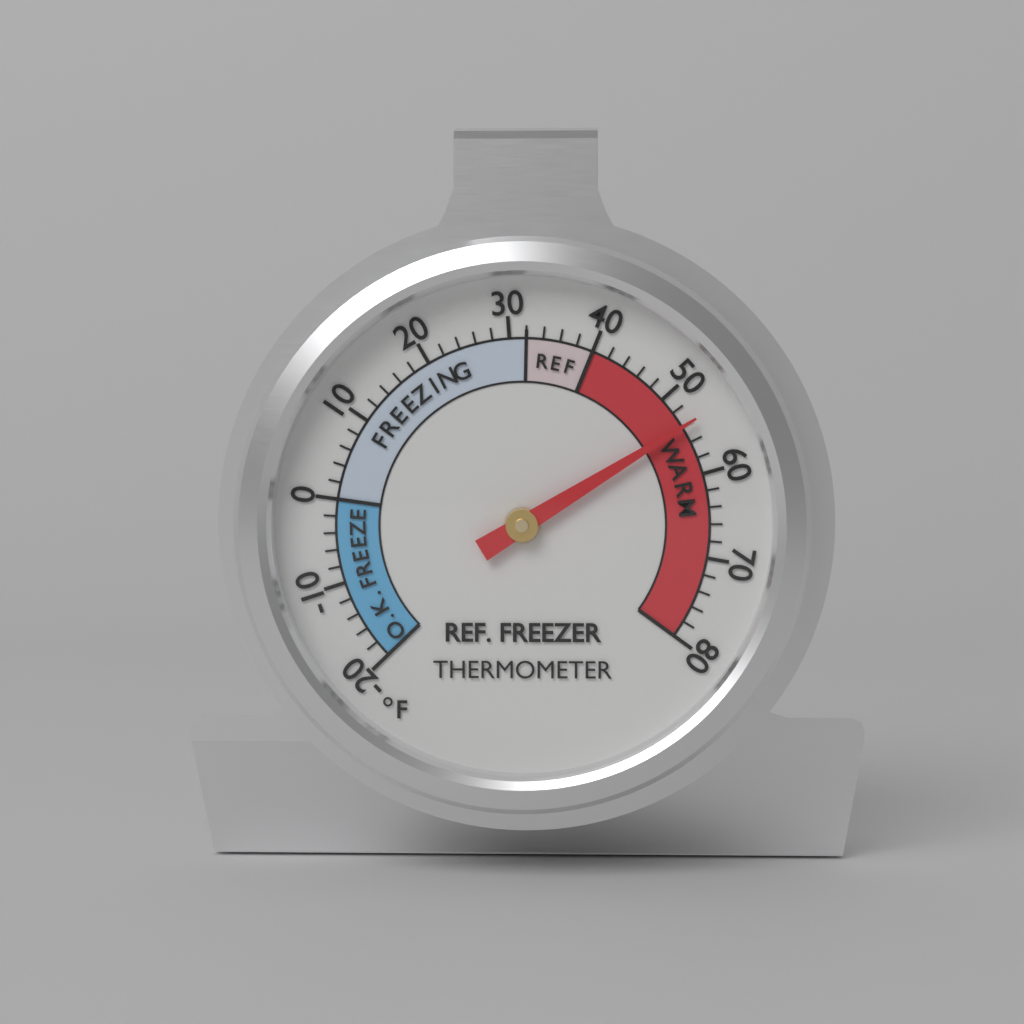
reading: 54 °F
